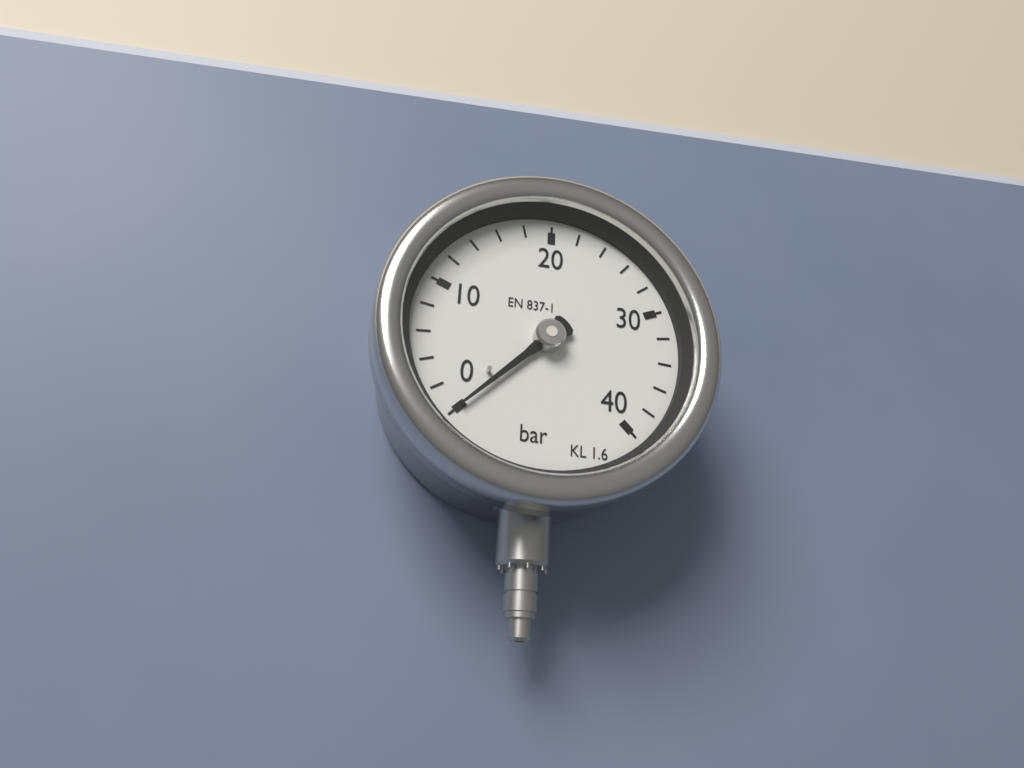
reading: 0 bar
